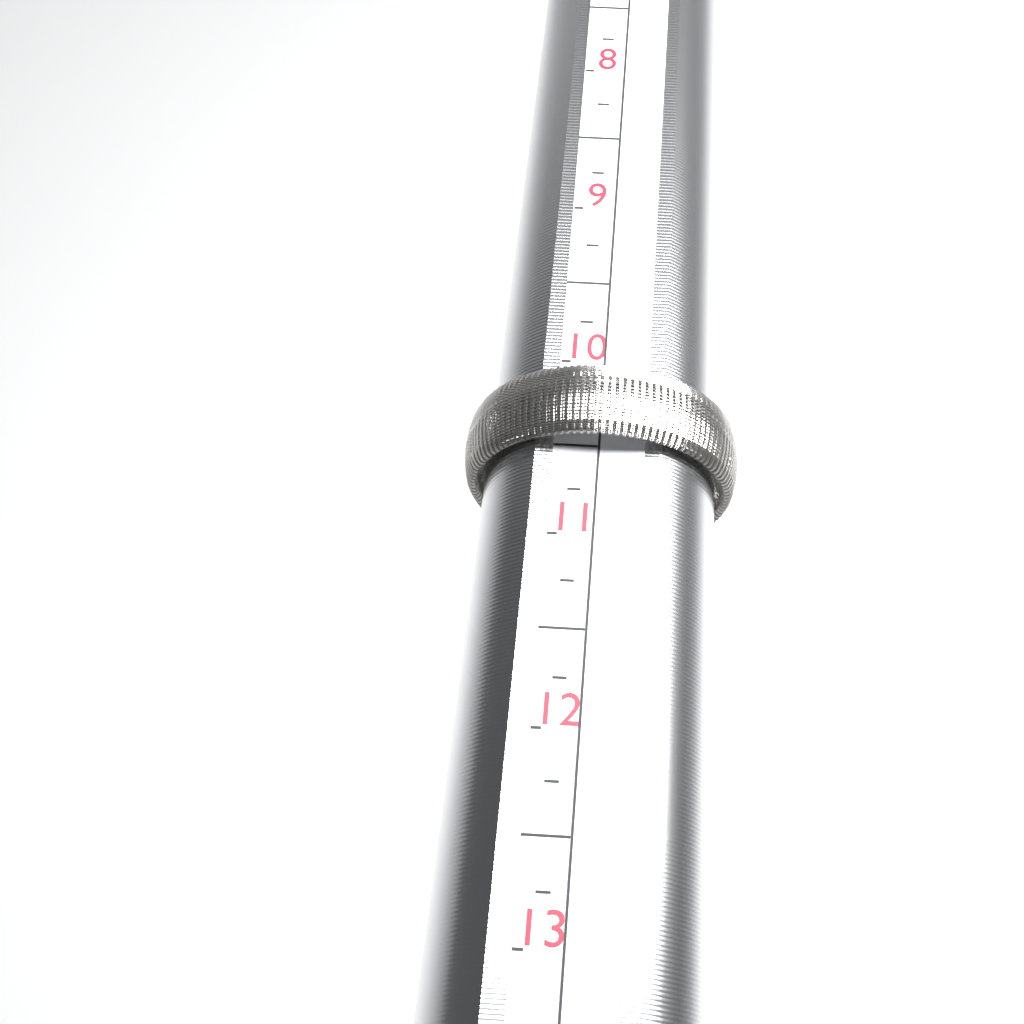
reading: 10.50 (no unit)
